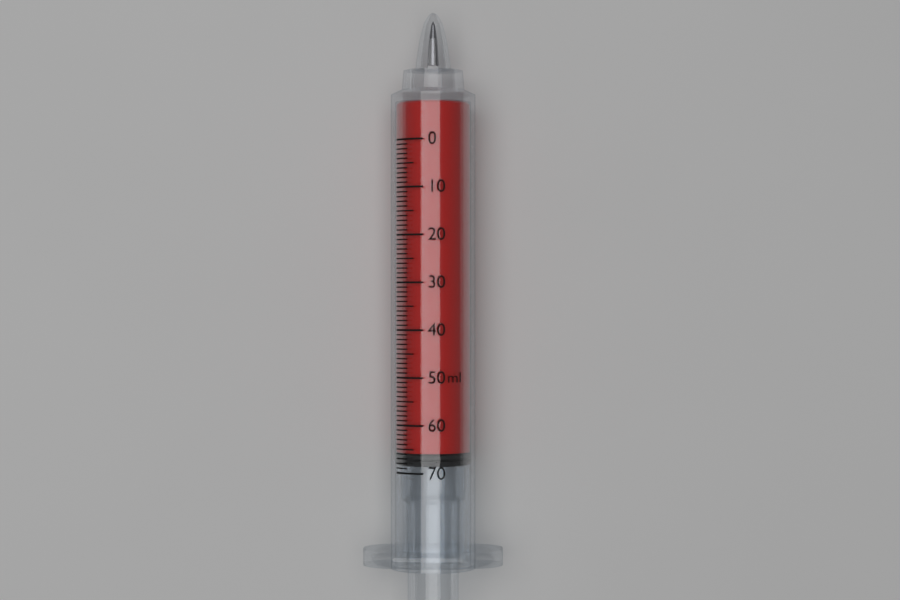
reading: 66 ml
